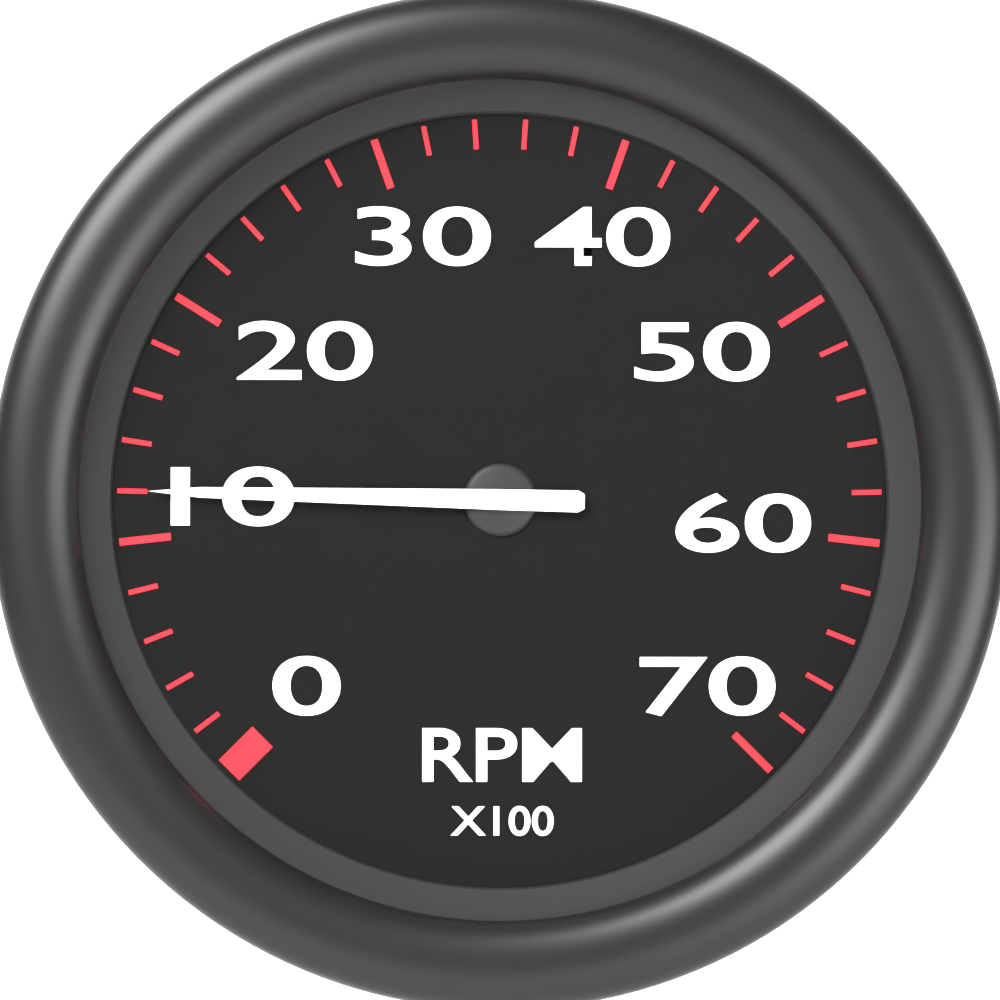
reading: 1200 RPM
